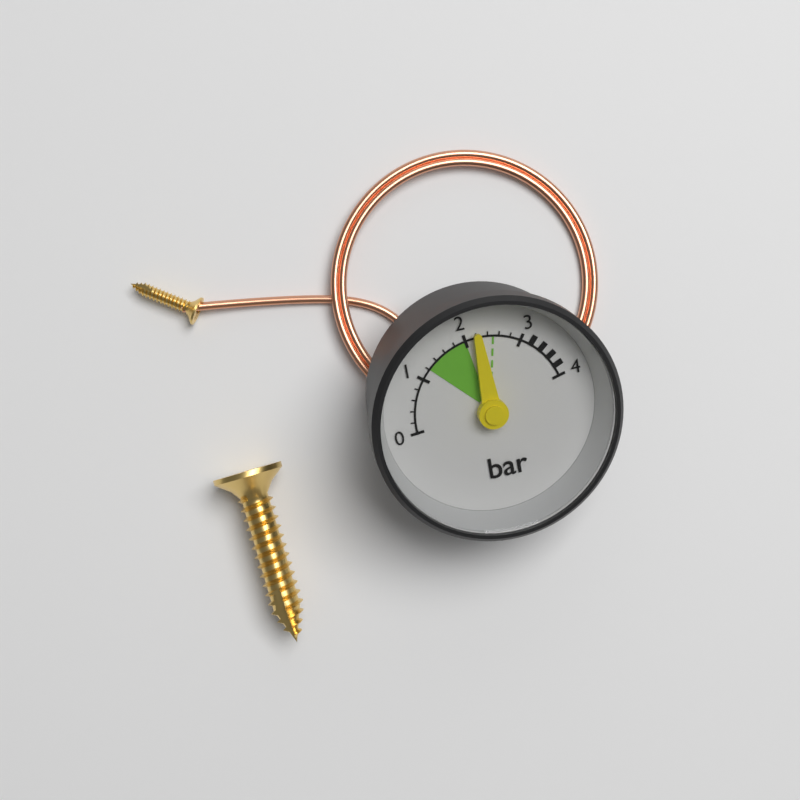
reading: 2.2 bar
